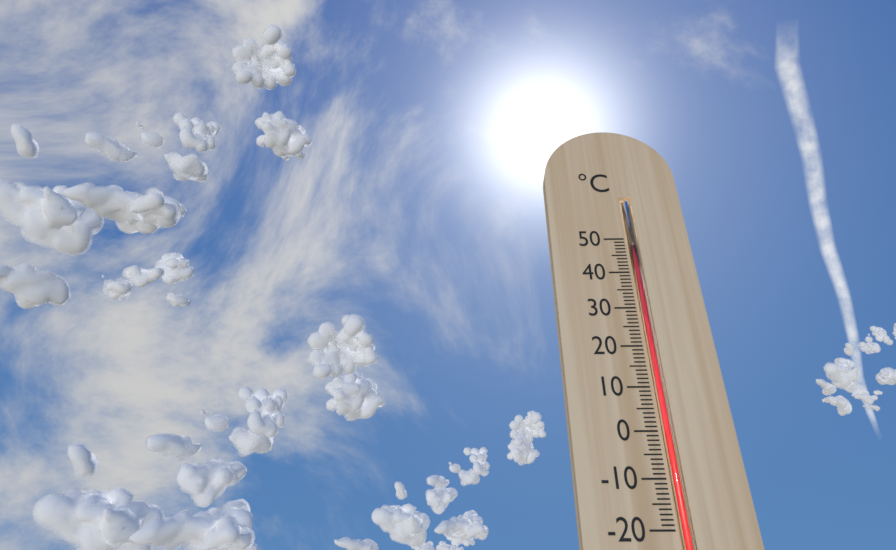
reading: 49 °C
